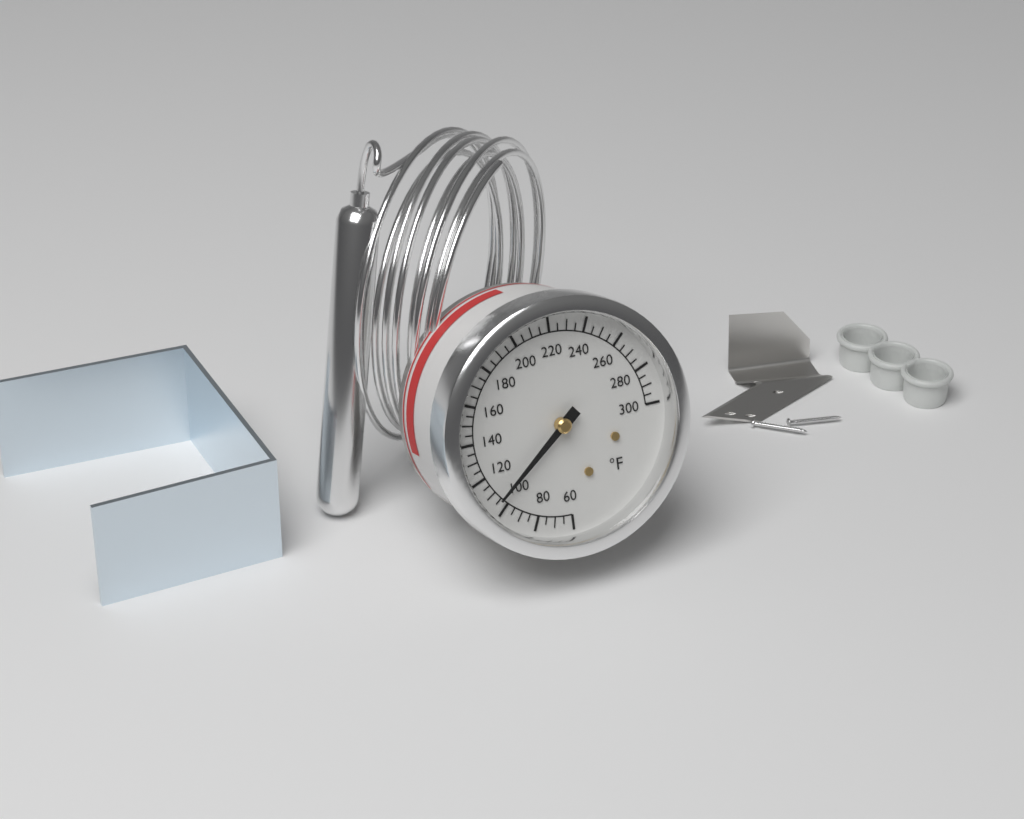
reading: 105 °F
